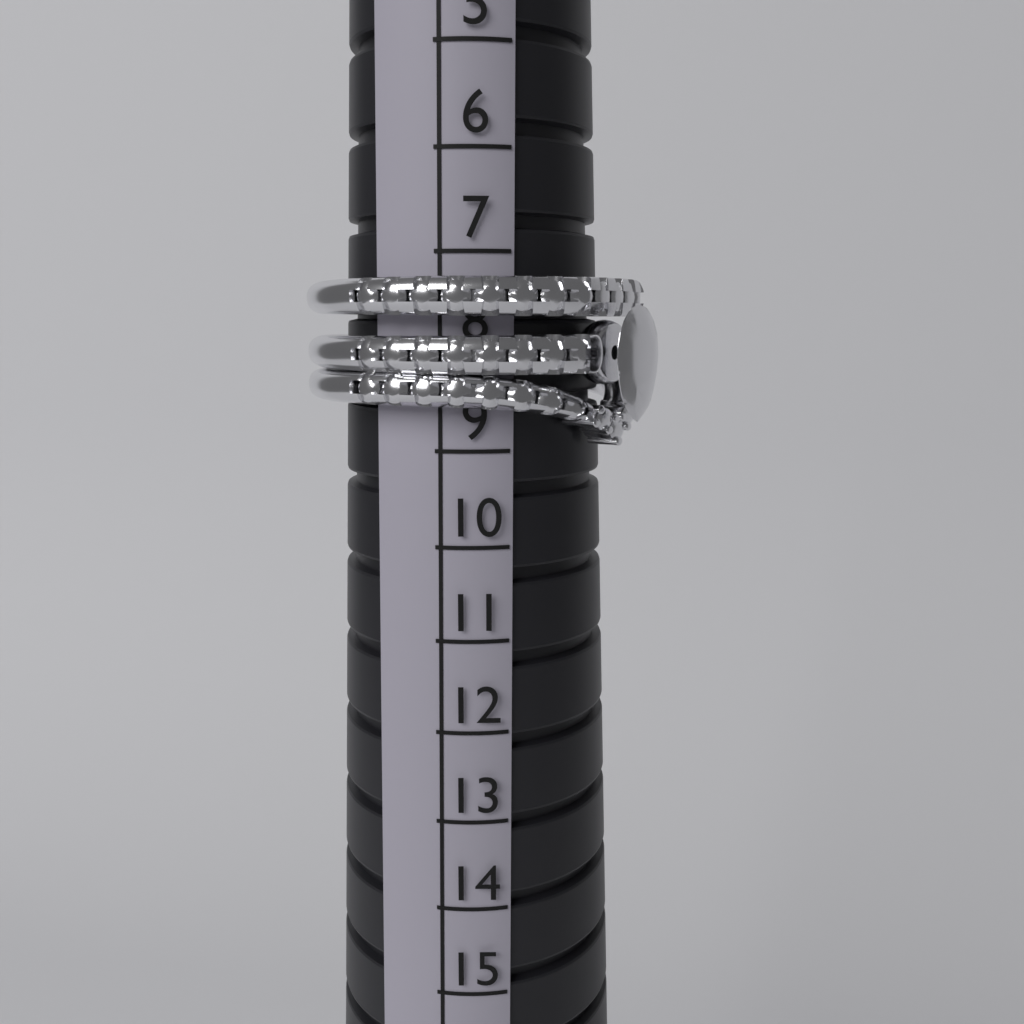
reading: 9 (no unit)
